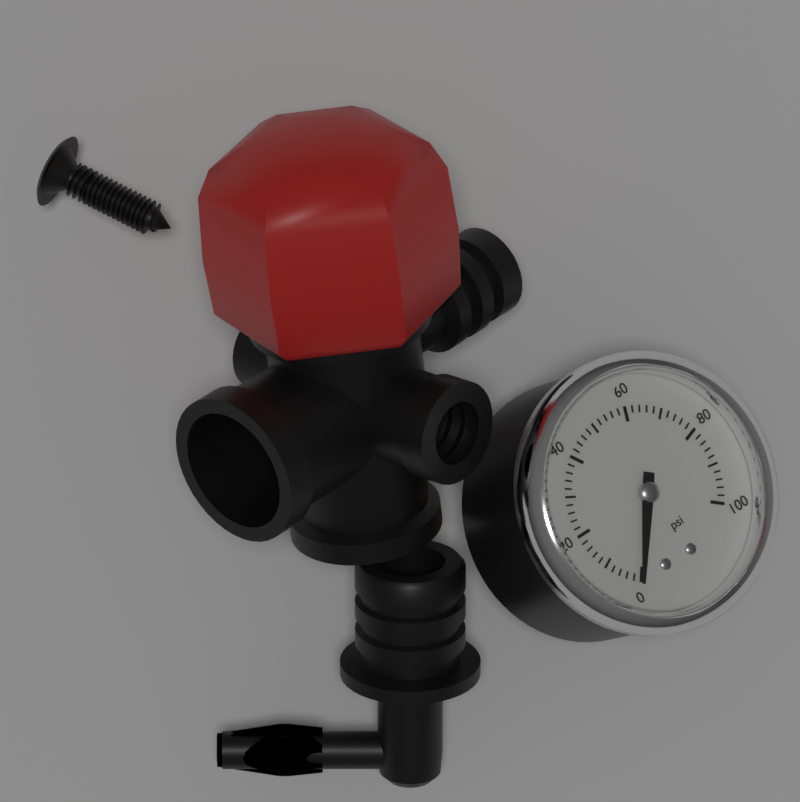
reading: 0 psi
